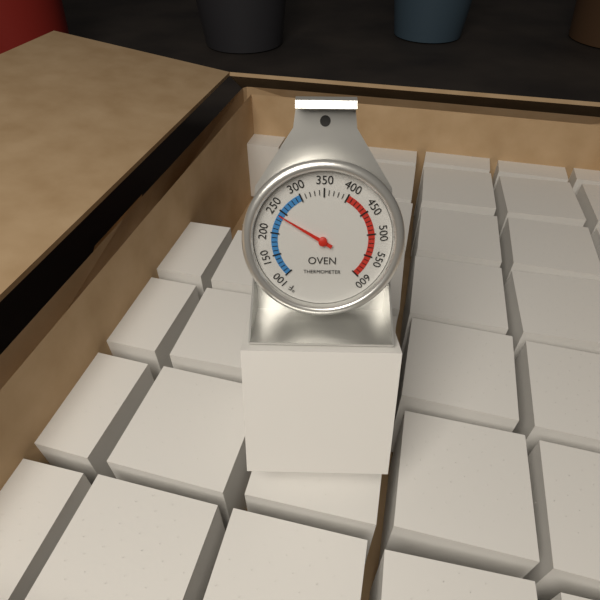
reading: 240 °F
